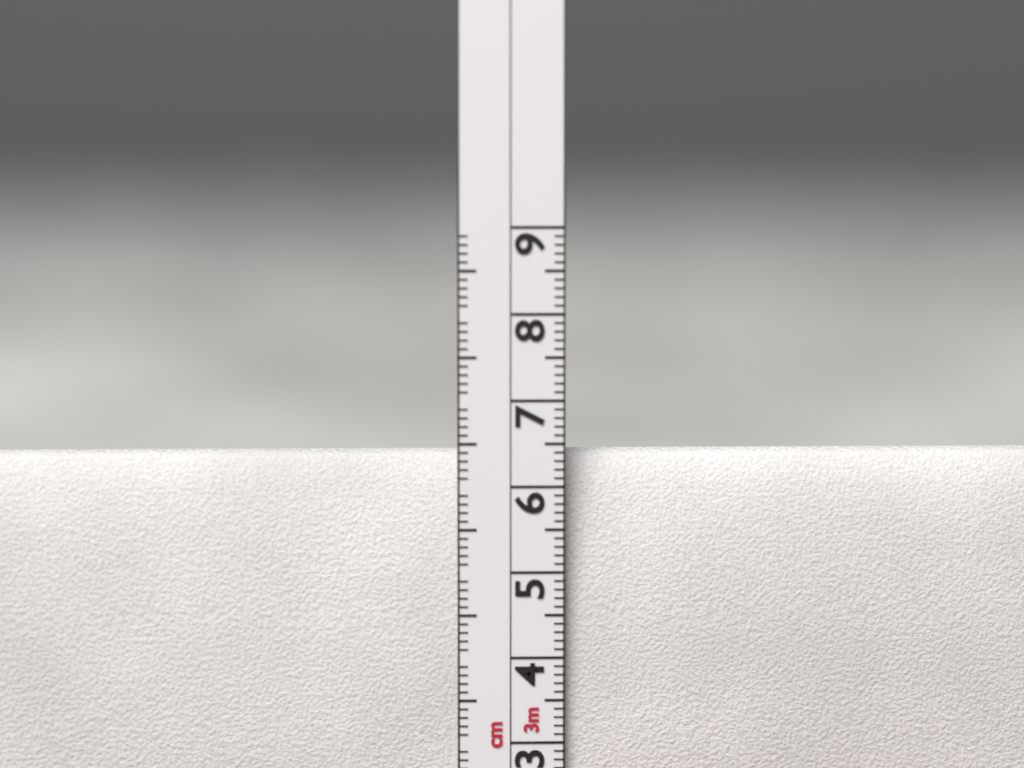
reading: 6.4 cm
